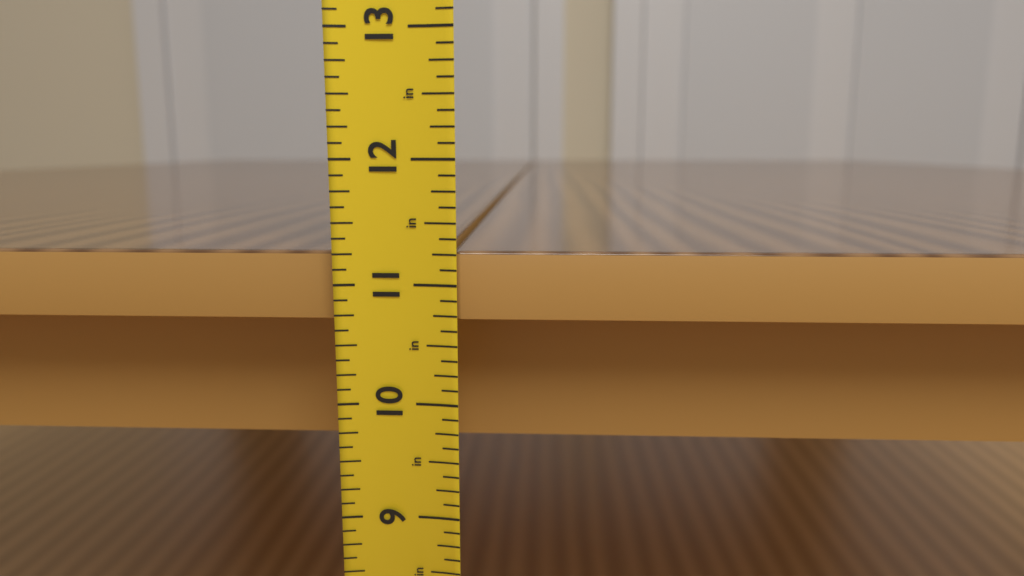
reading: 11.250 in
